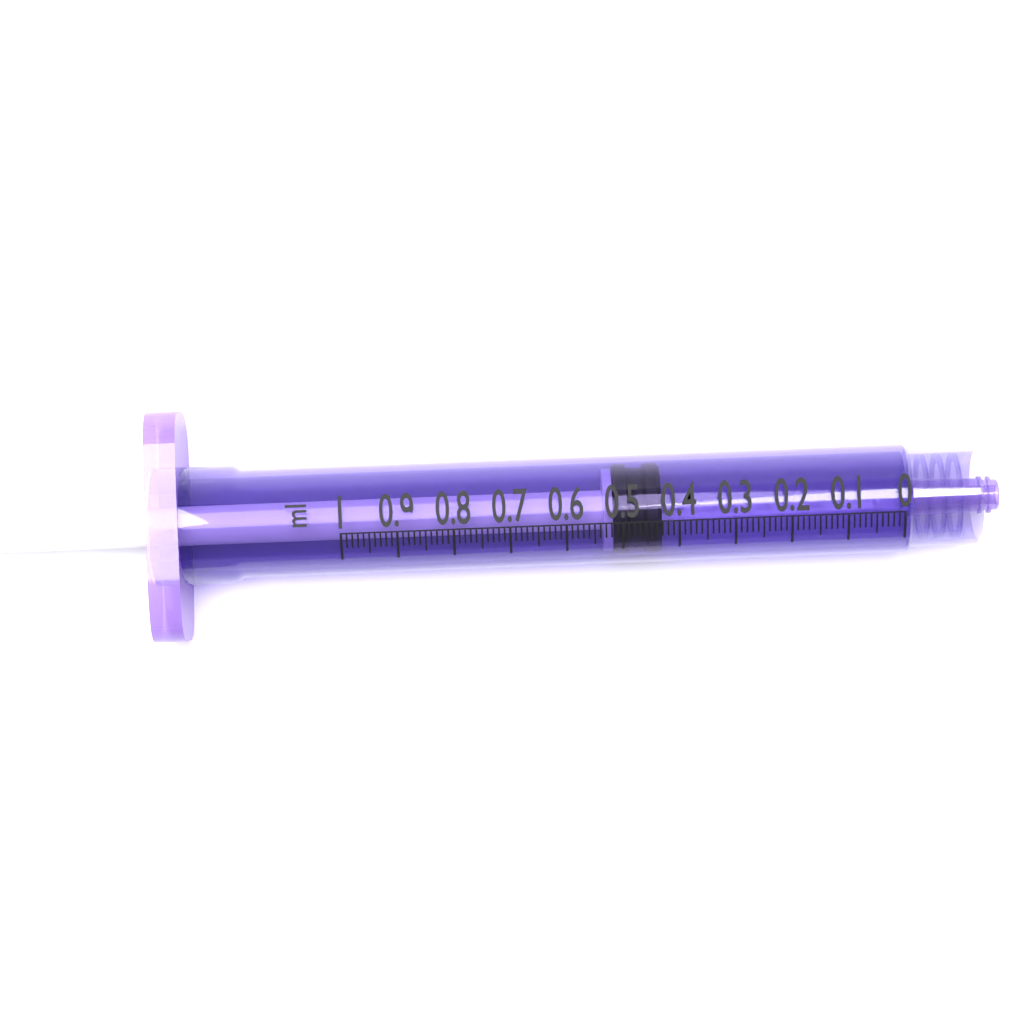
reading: 0.43 ml
